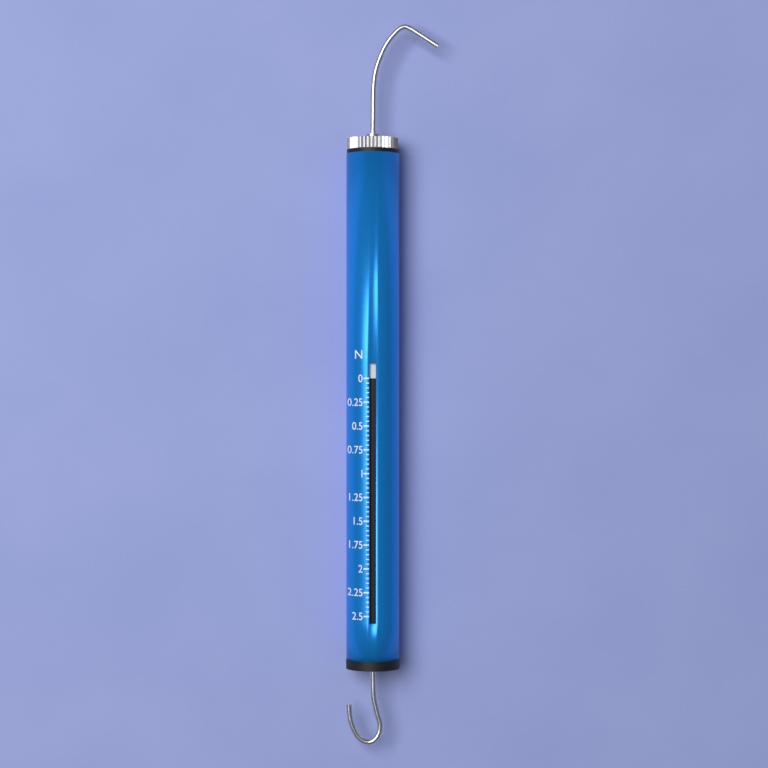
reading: 0.00 N
